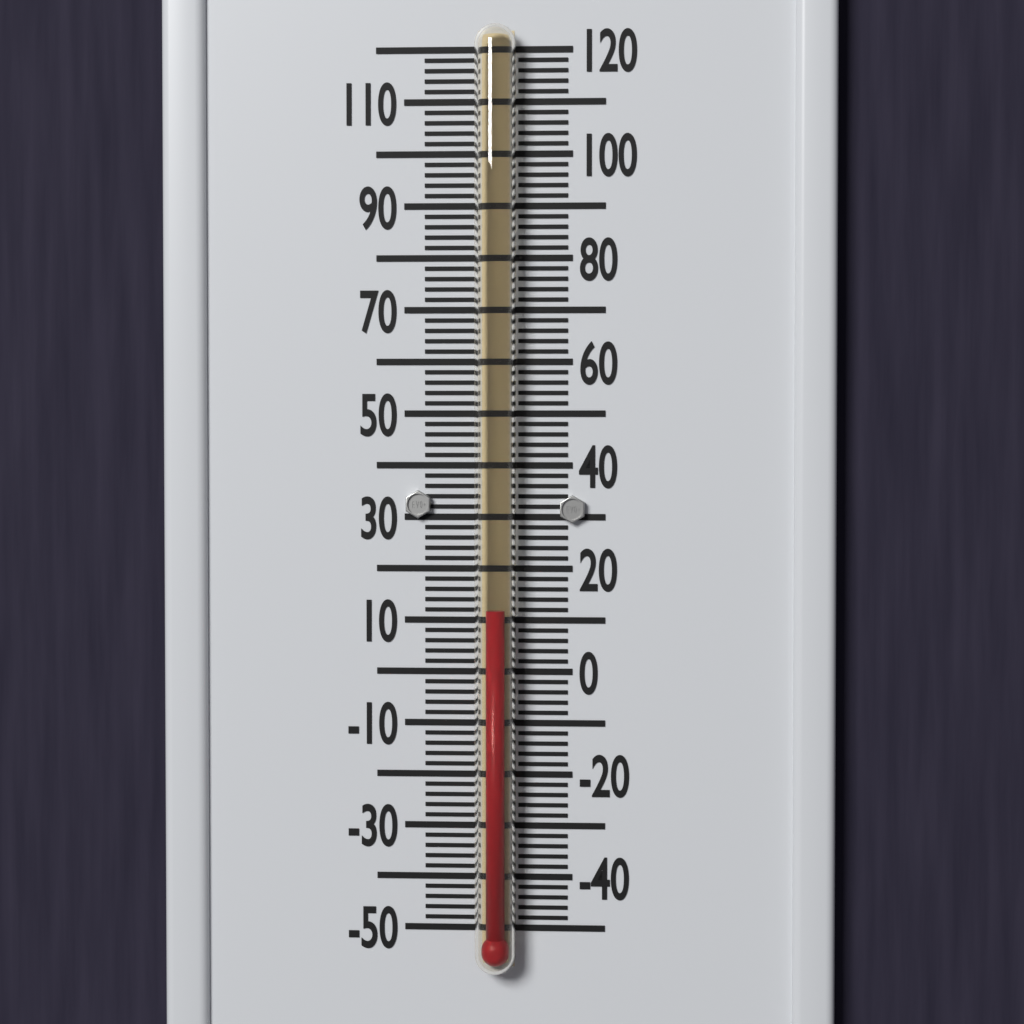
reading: 12 °F
